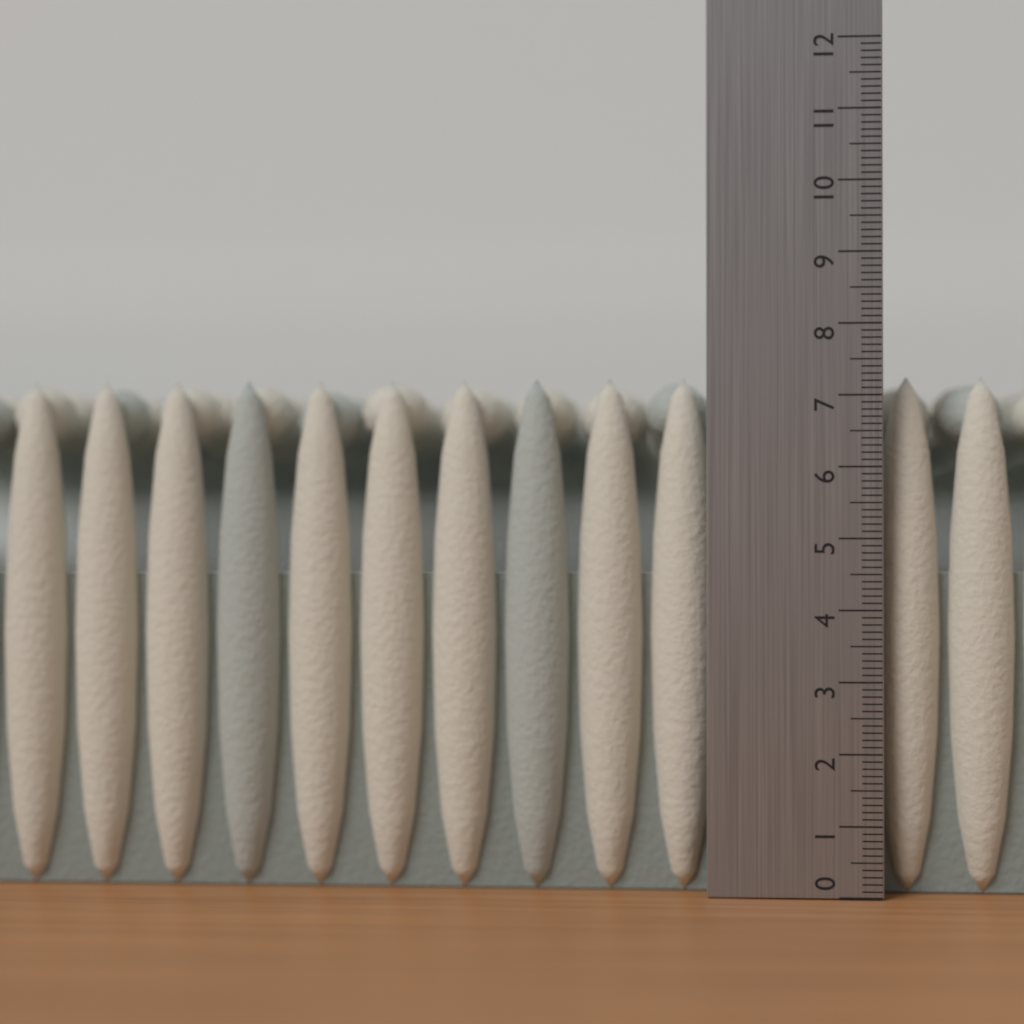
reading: 7.3 (no unit)
